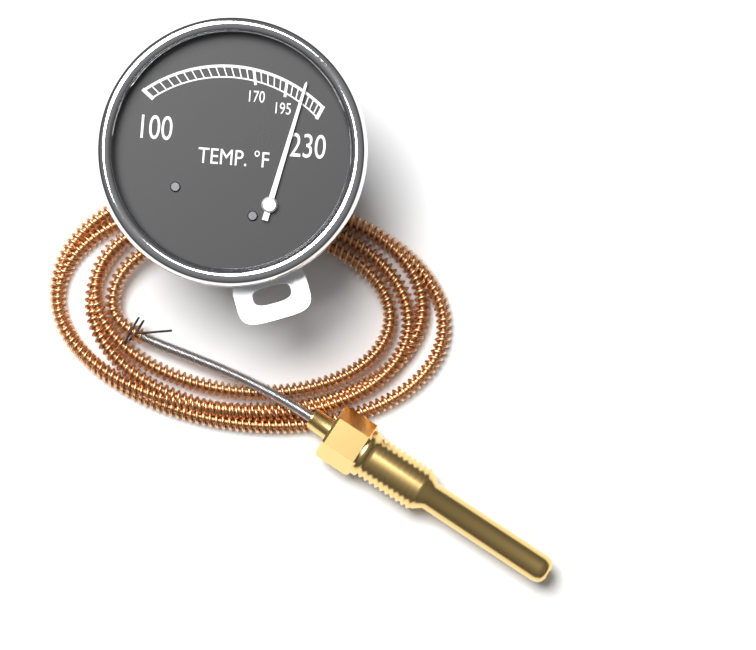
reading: 210 °F
